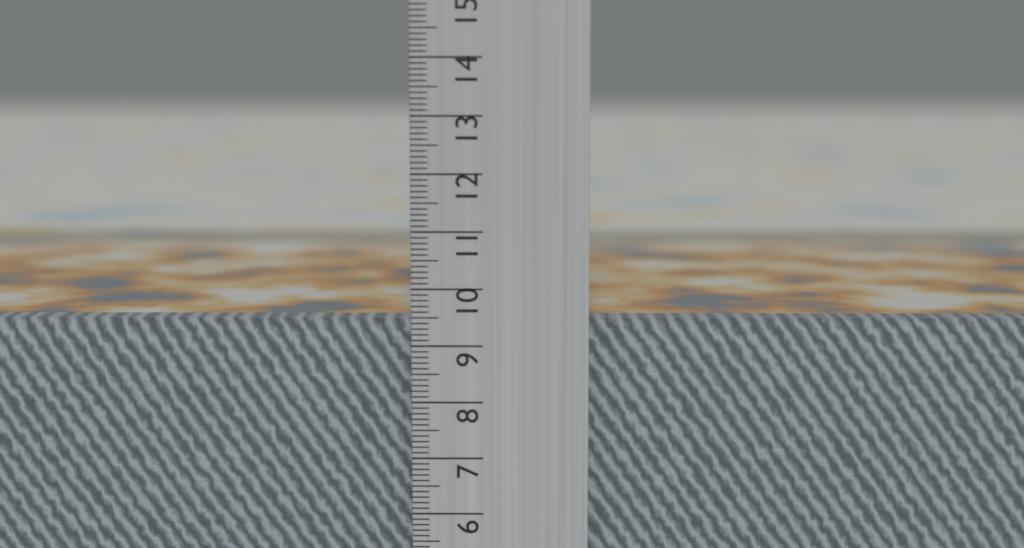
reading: 9.4 cm
